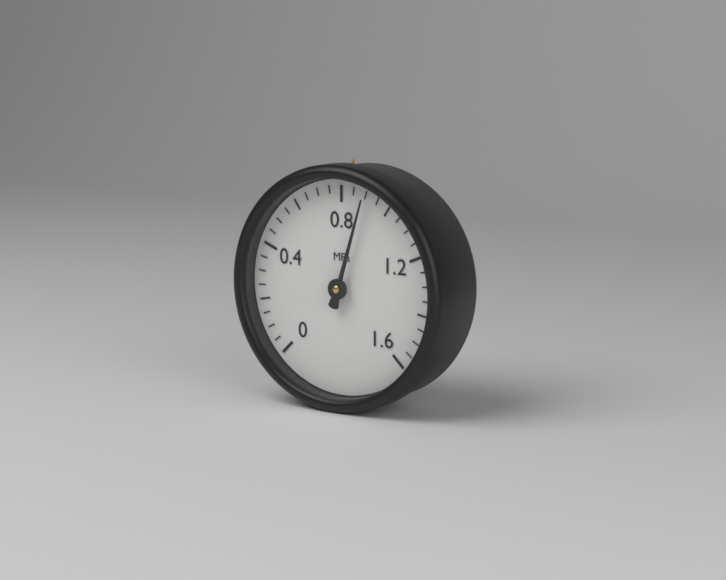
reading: 0.90 MPa
